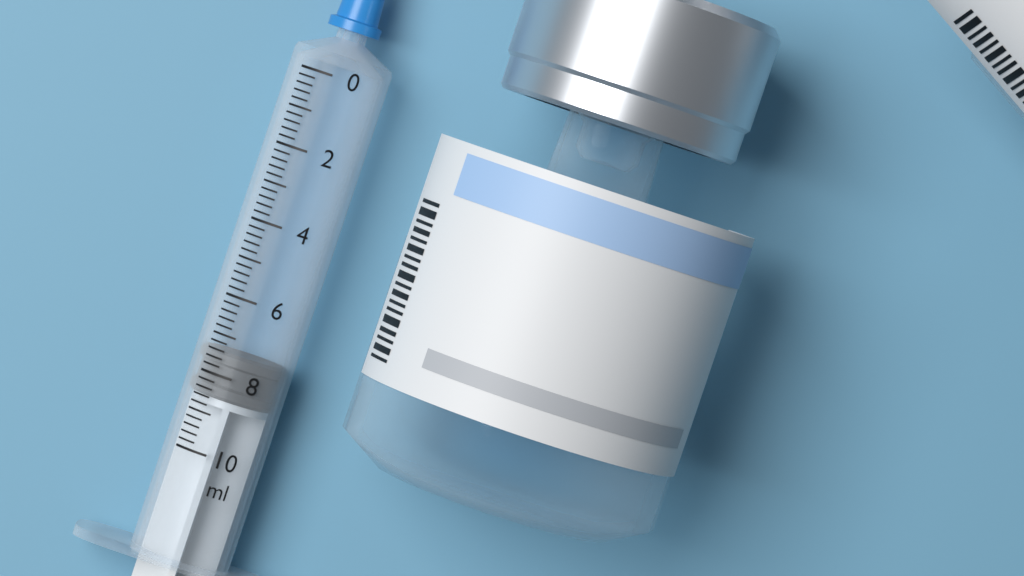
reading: 7.4 ml
